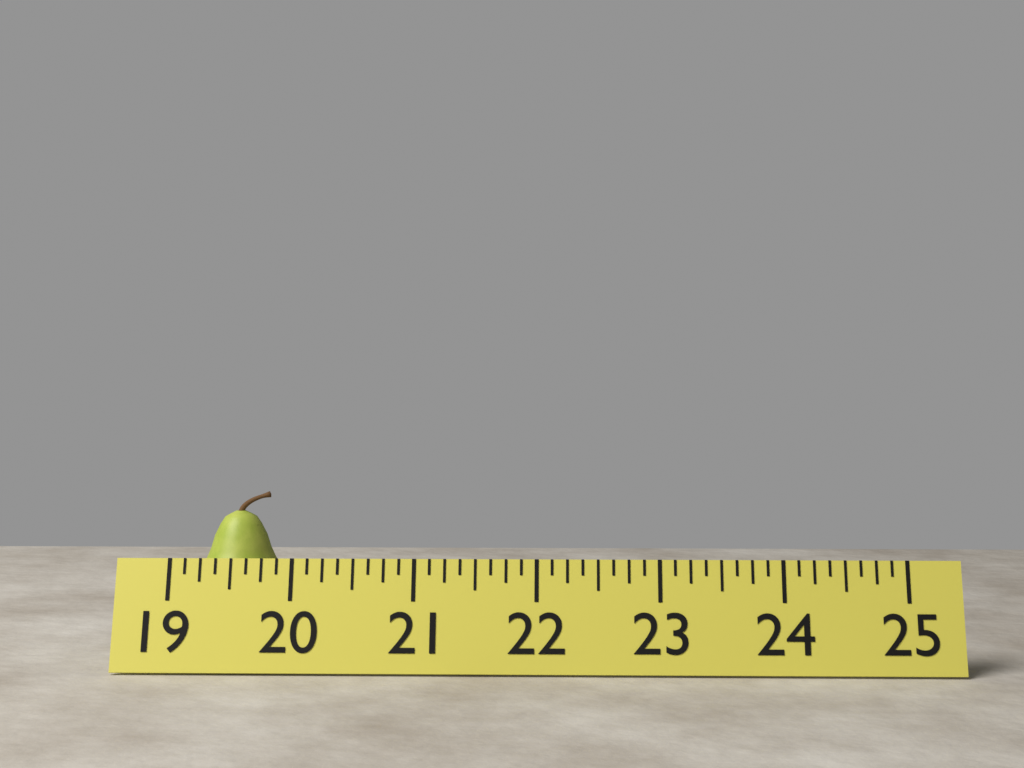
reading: 20.000 (no unit)
